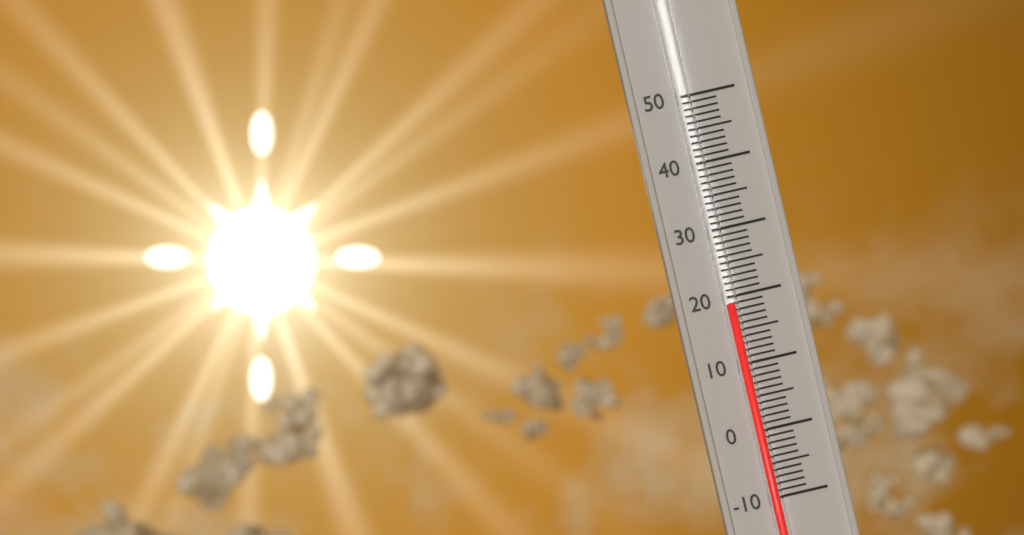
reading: 19 (no unit)
